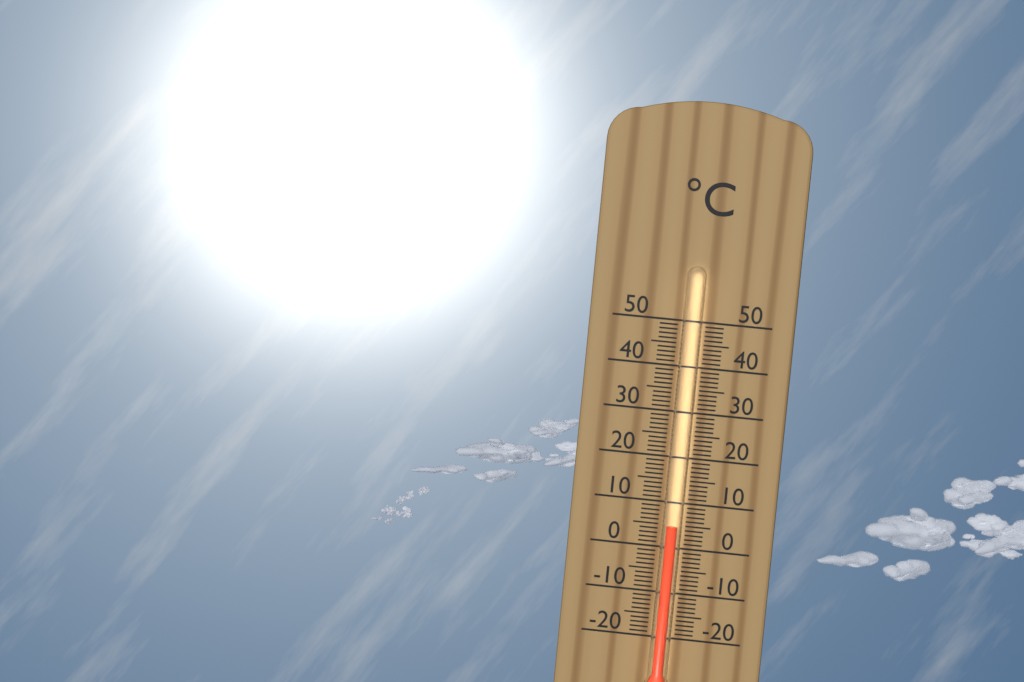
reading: 5 °C
